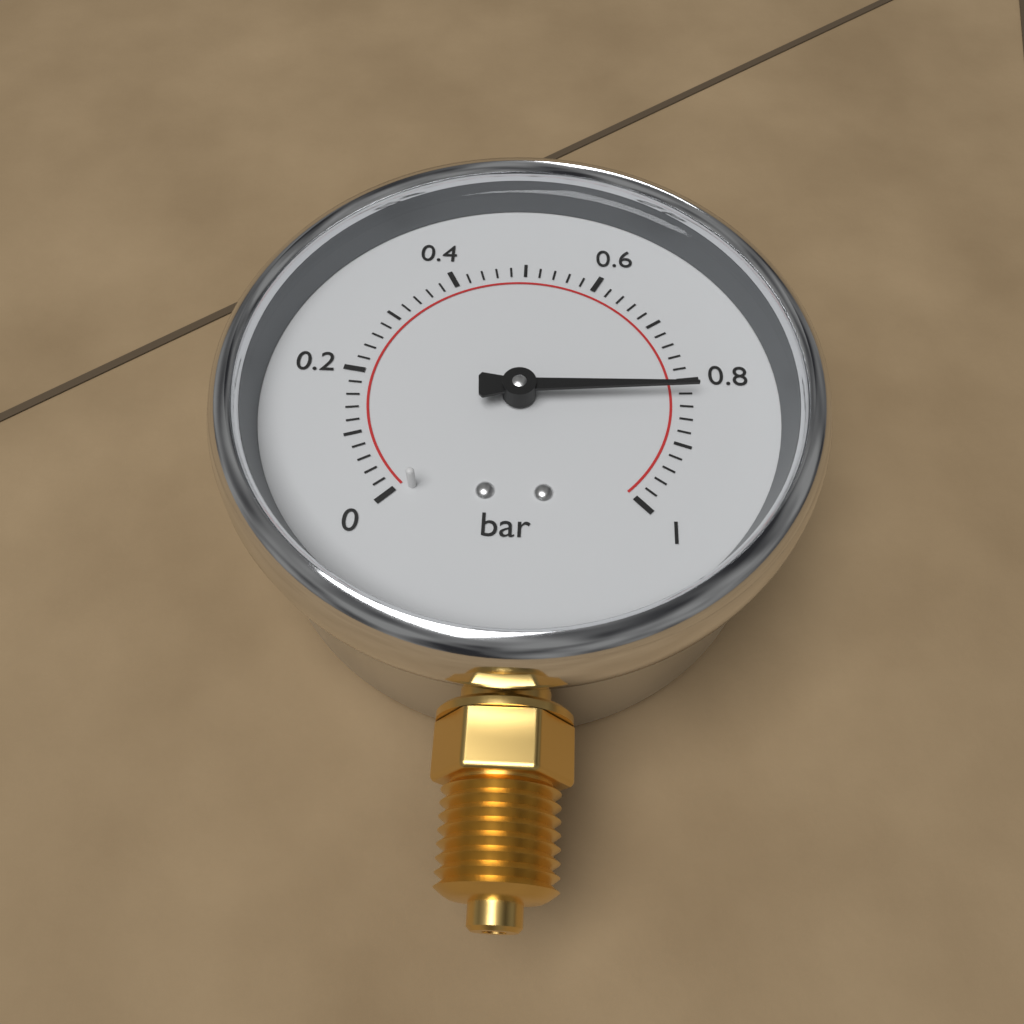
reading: 0.82 bar
